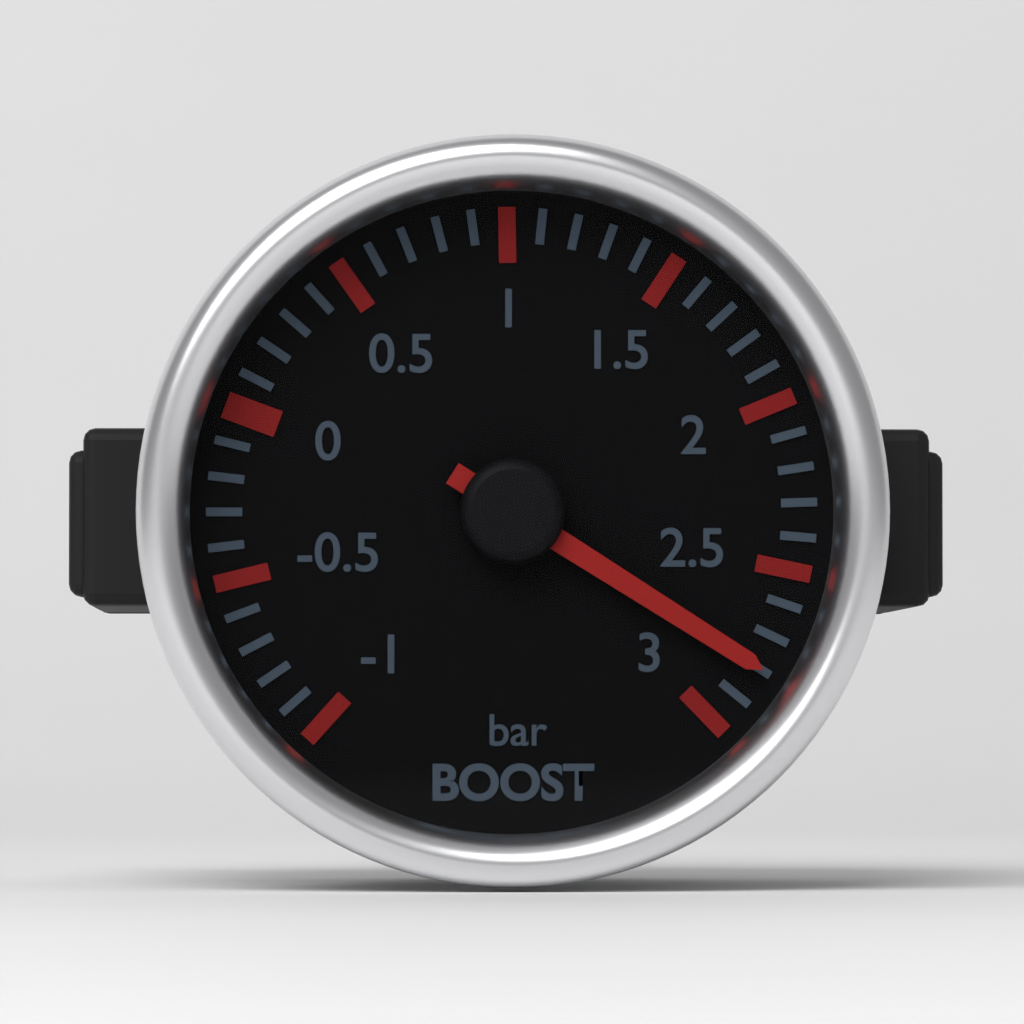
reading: 2.8 bar
